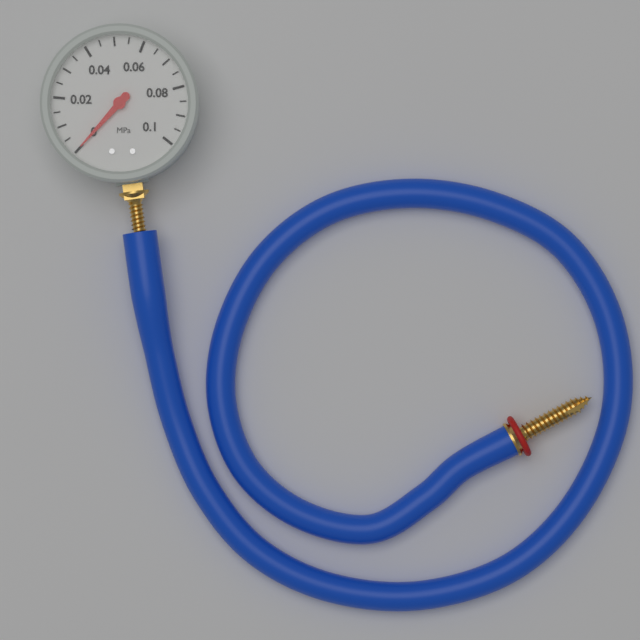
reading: 0.000 MPa
